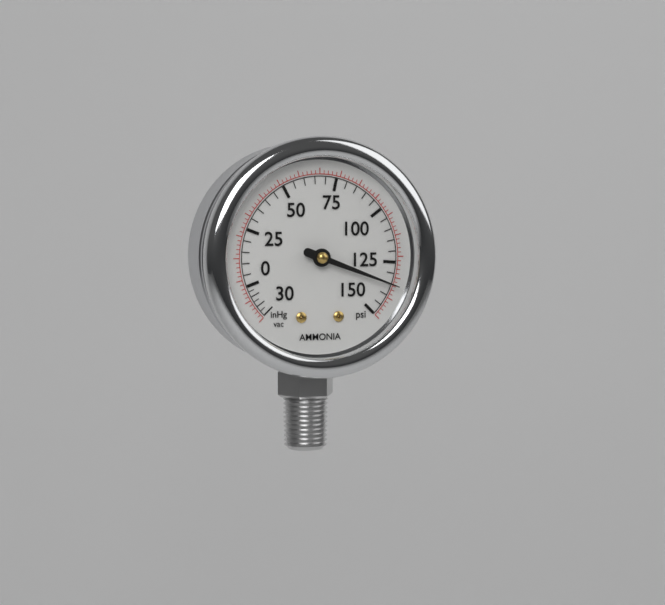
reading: 135 psi
